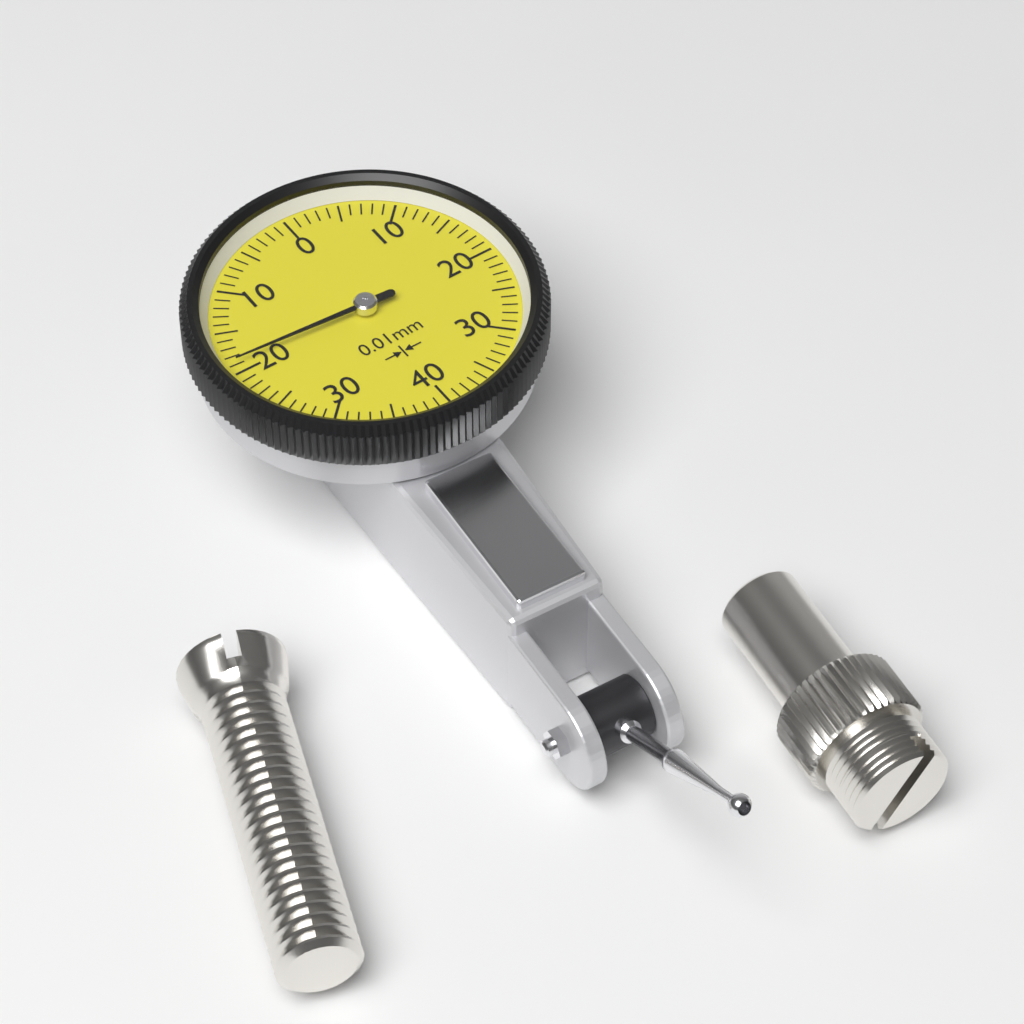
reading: 0.19 mm
